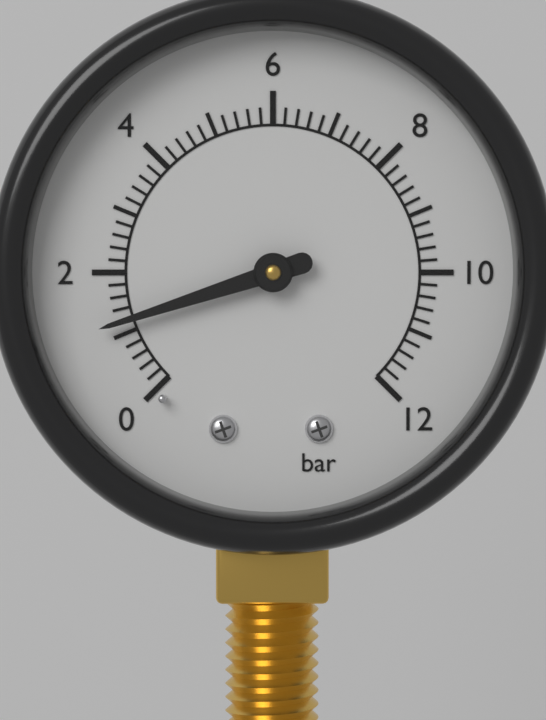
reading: 1.2 bar
